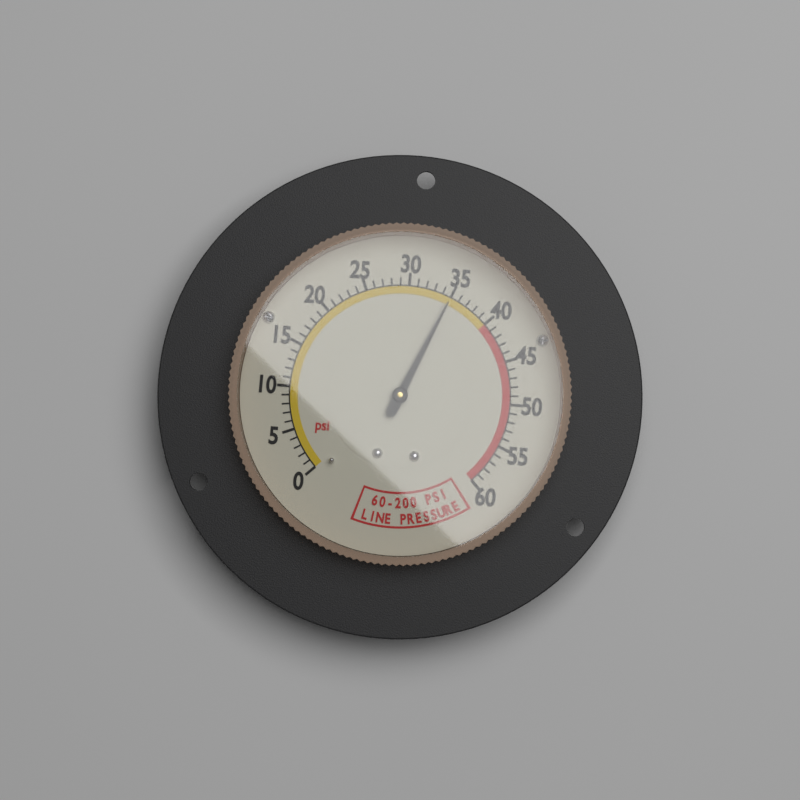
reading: 35 psi
